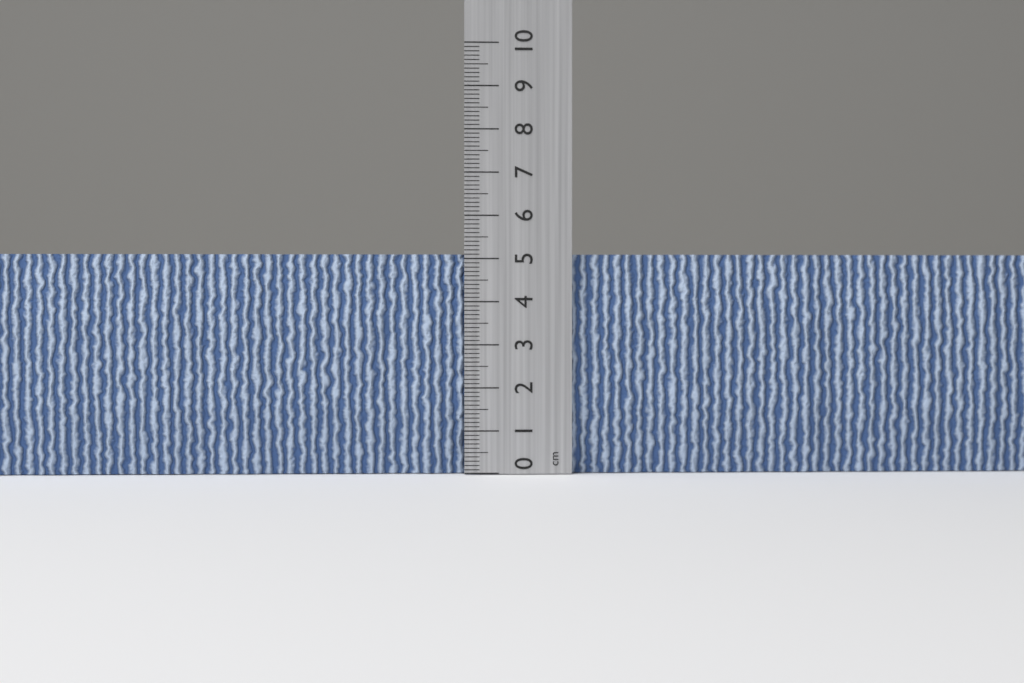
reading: 5.1 cm
